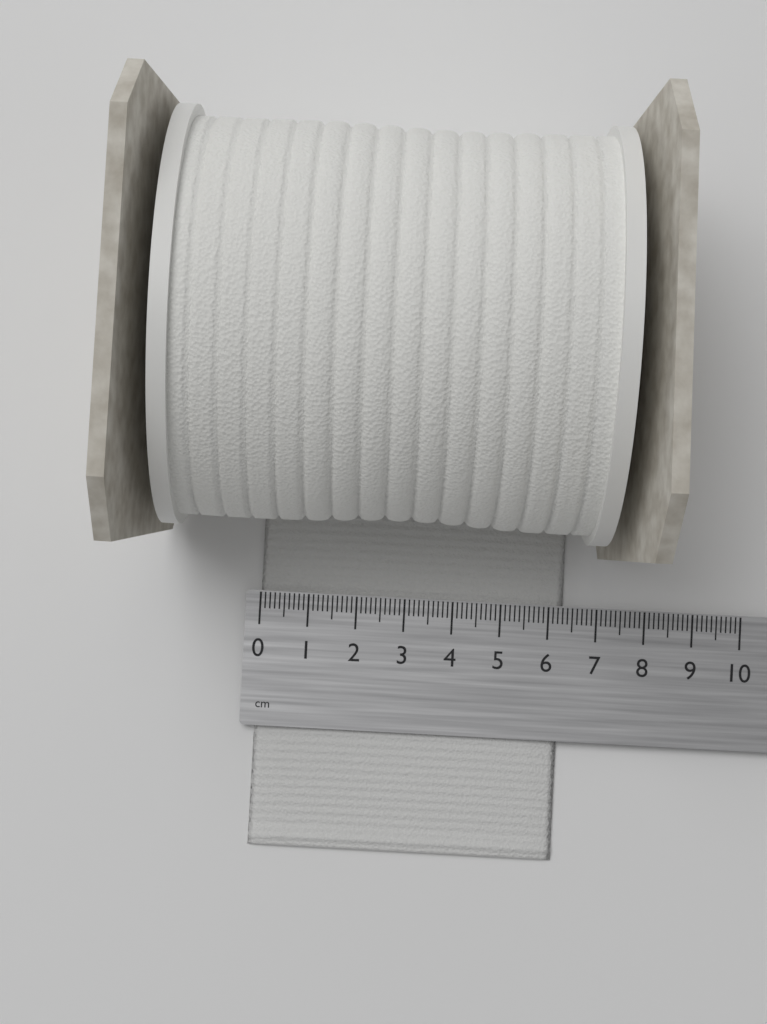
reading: 6.3 cm
